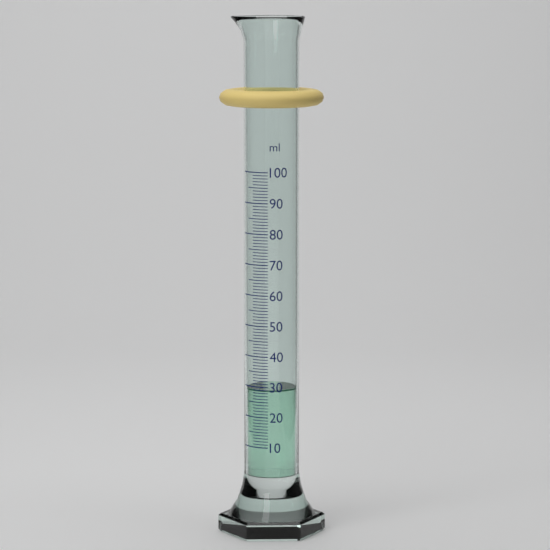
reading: 29 ml
